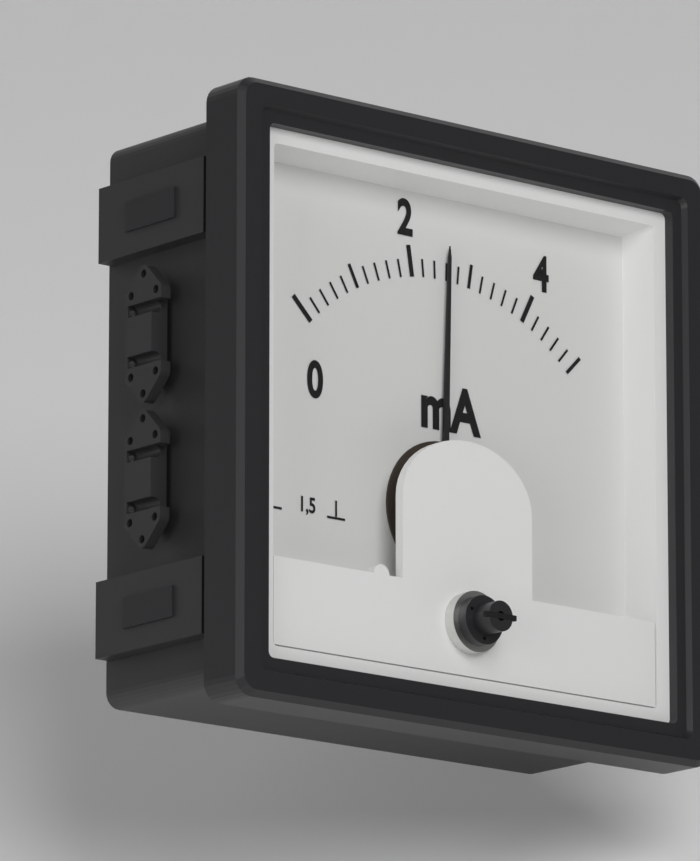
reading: 2.6 mA
